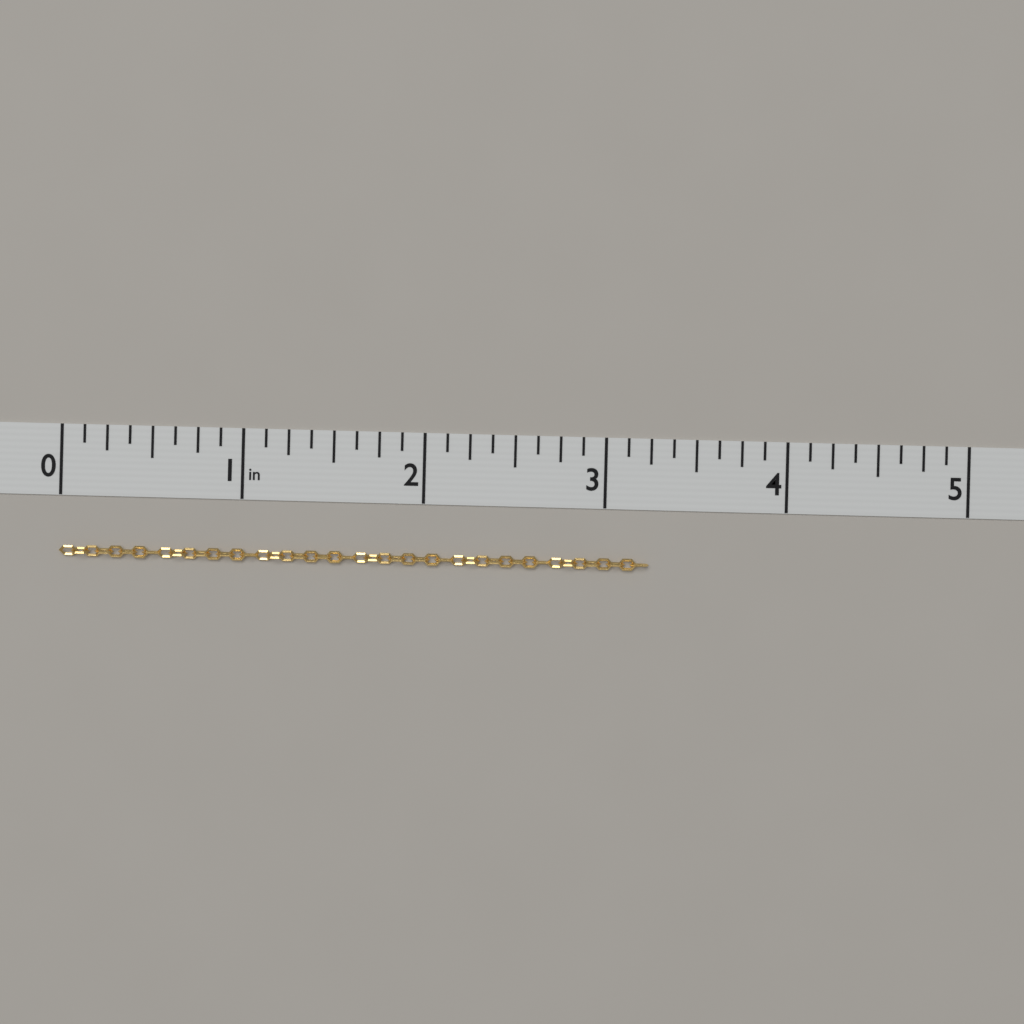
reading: 3.250 in
